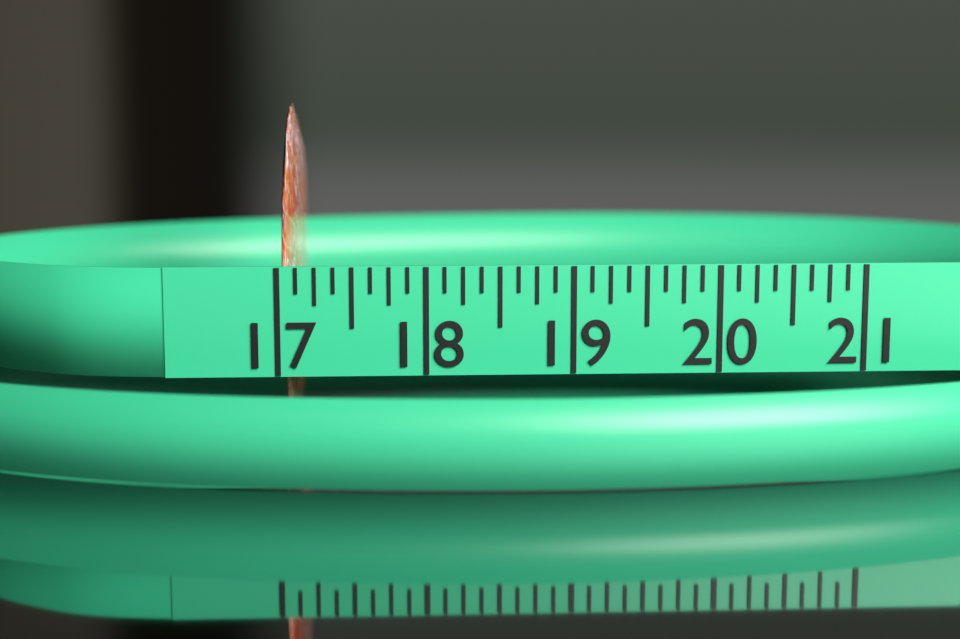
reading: 17.125 (no unit)
